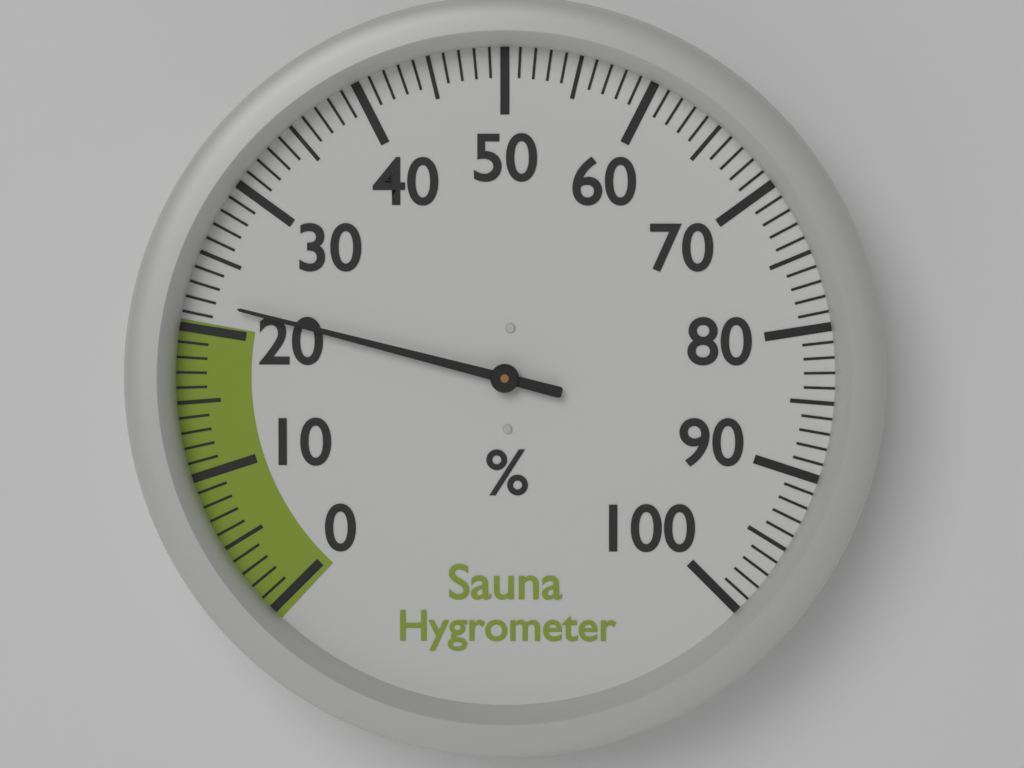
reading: 22 %
